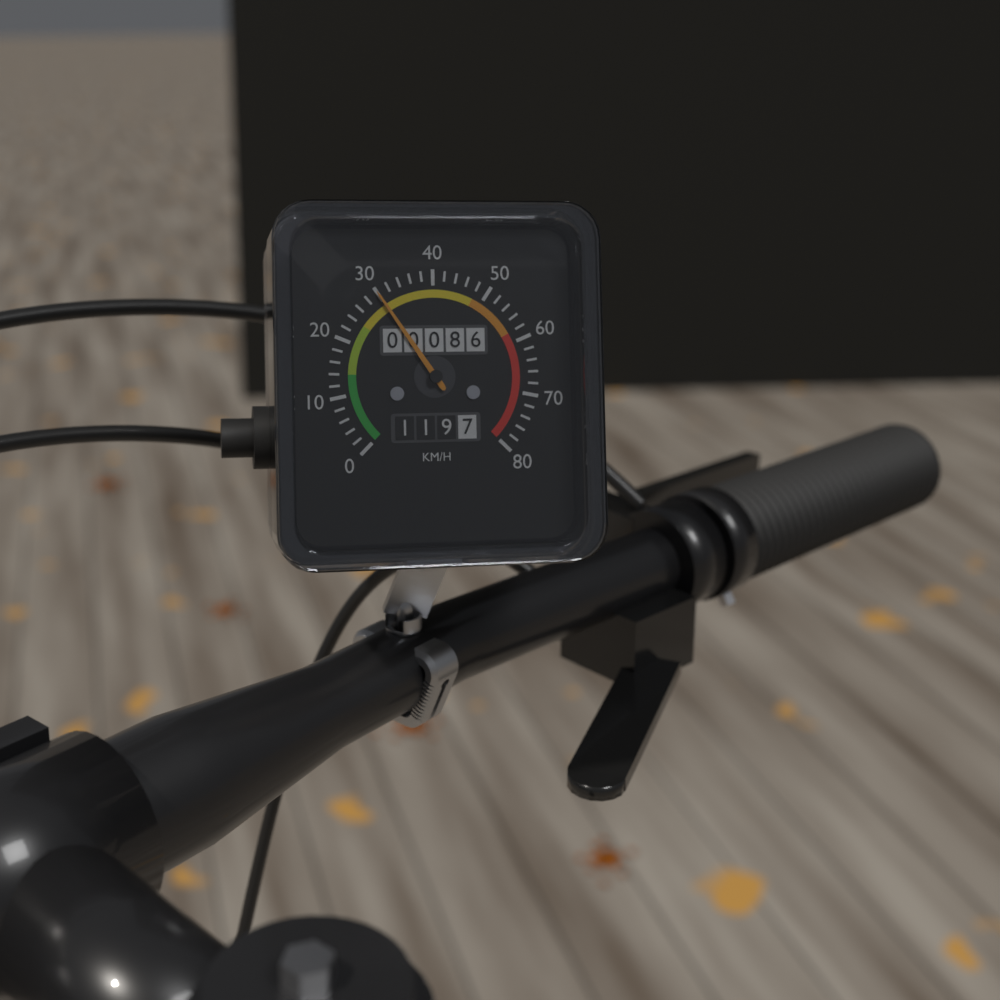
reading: 30 km/h
